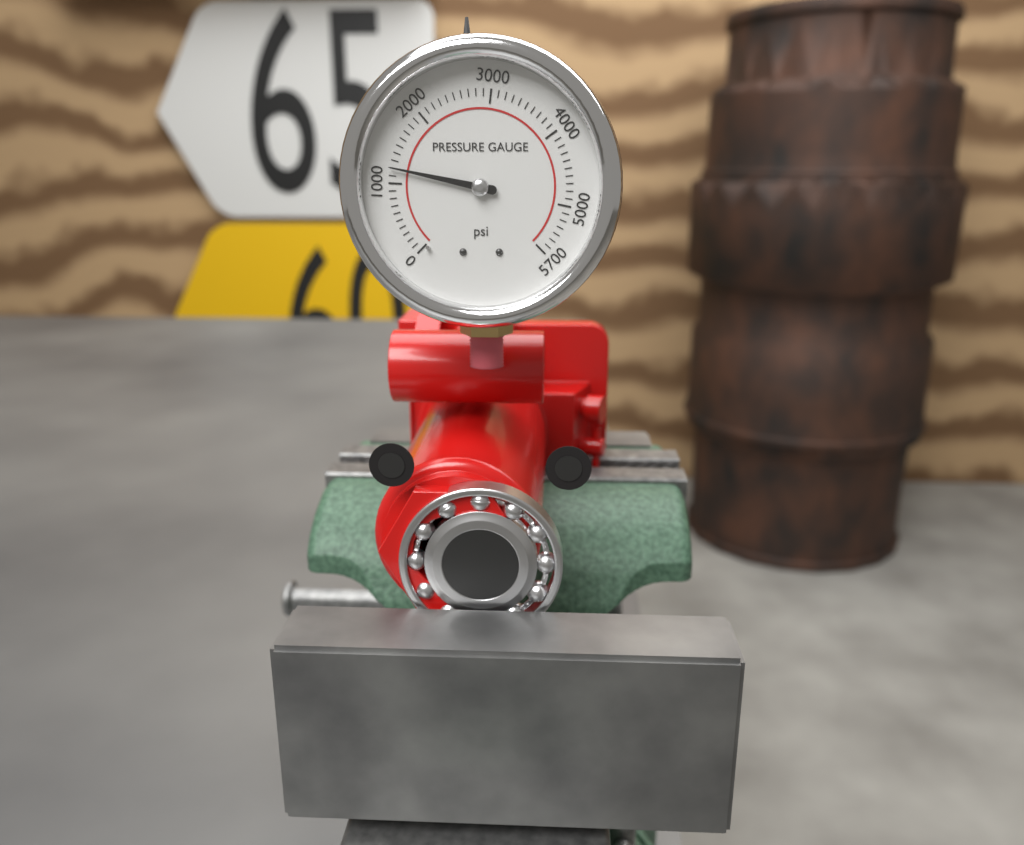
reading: 1200 psi
